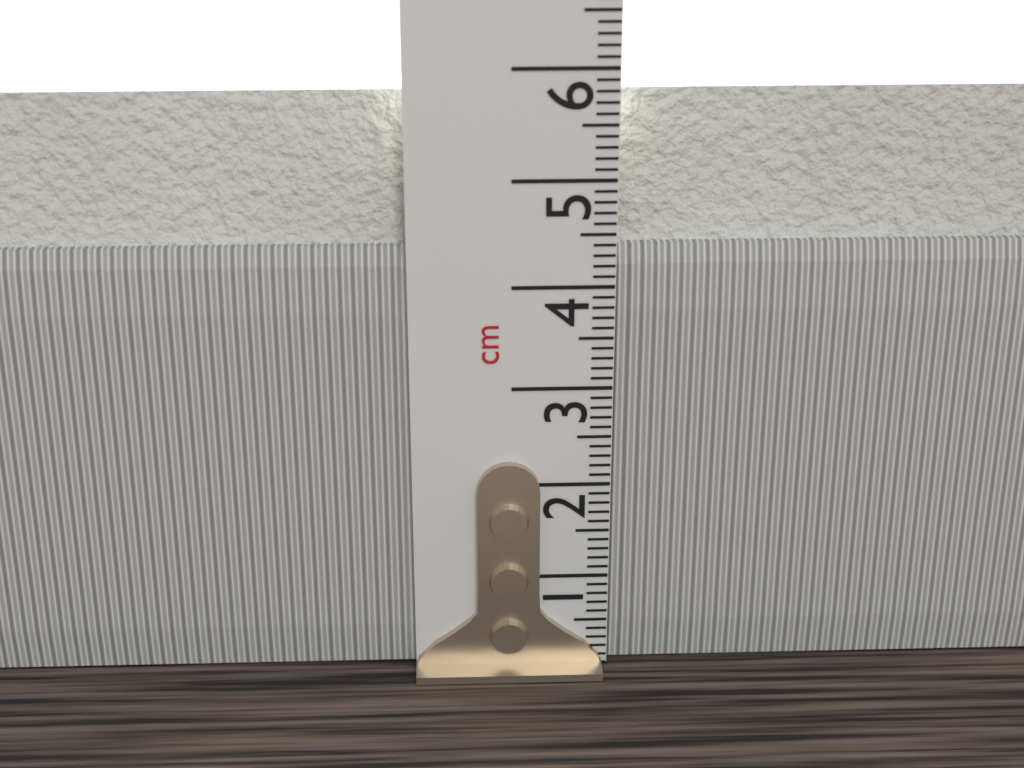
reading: 5.8 cm
